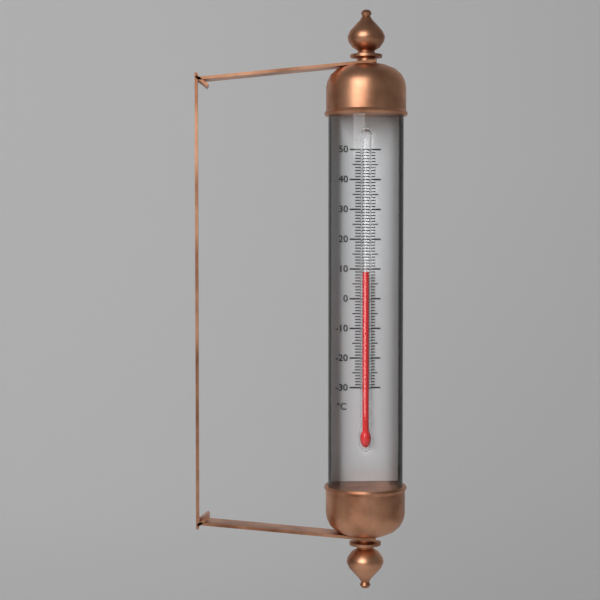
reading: 9 °C
